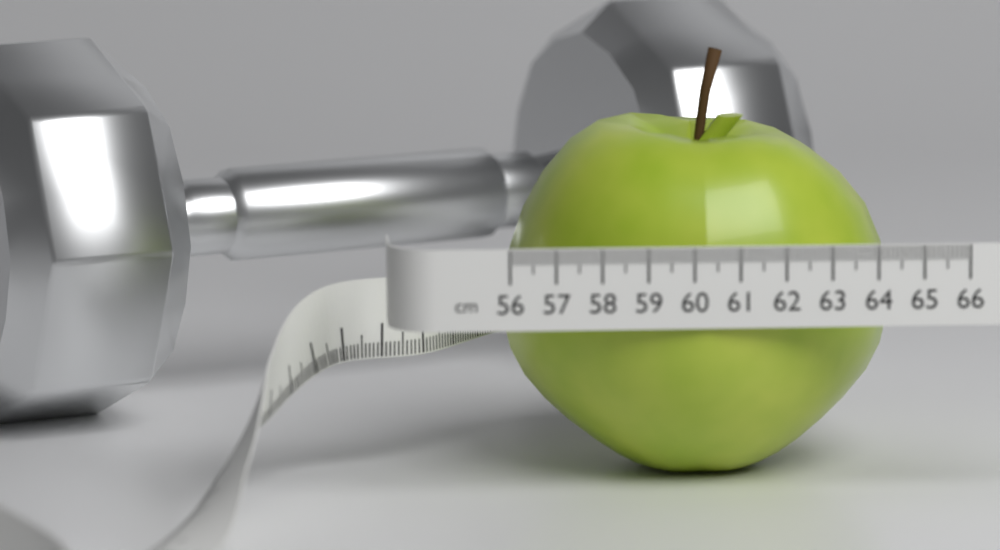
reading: 64.6 cm
